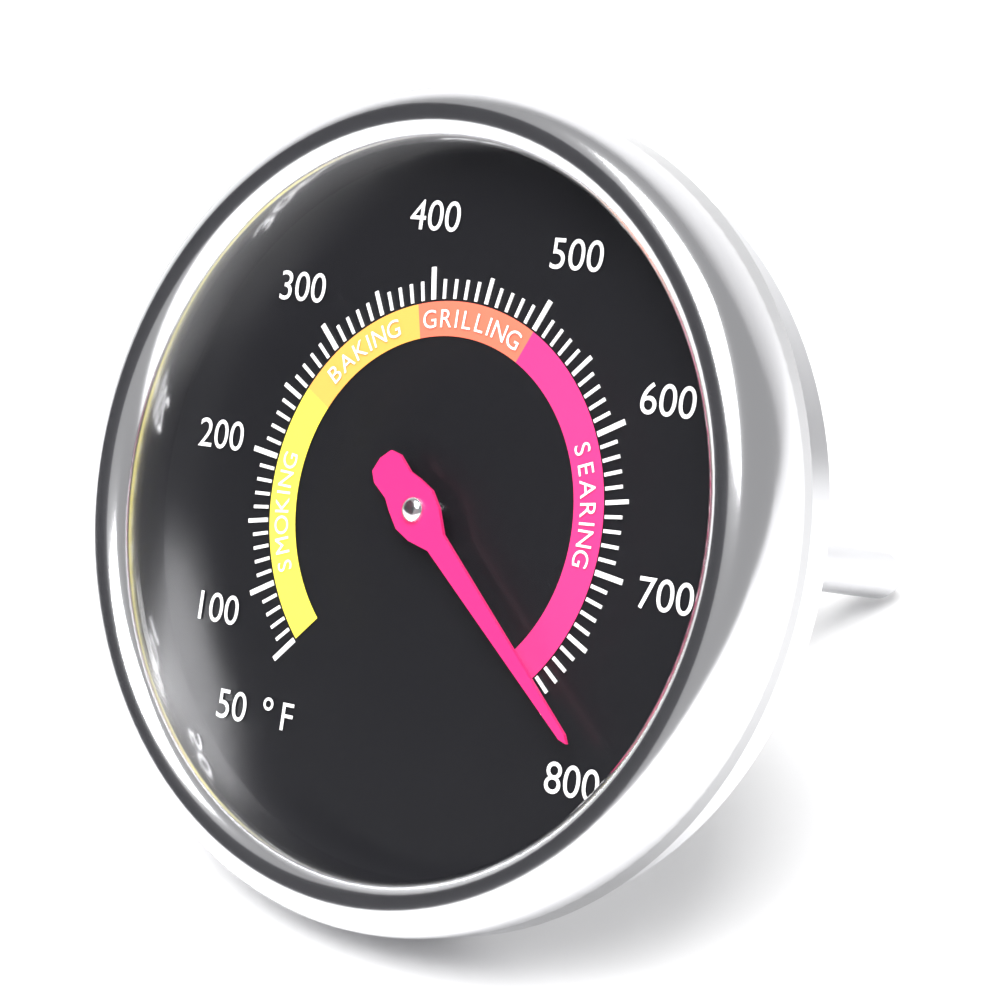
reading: 790 °F
